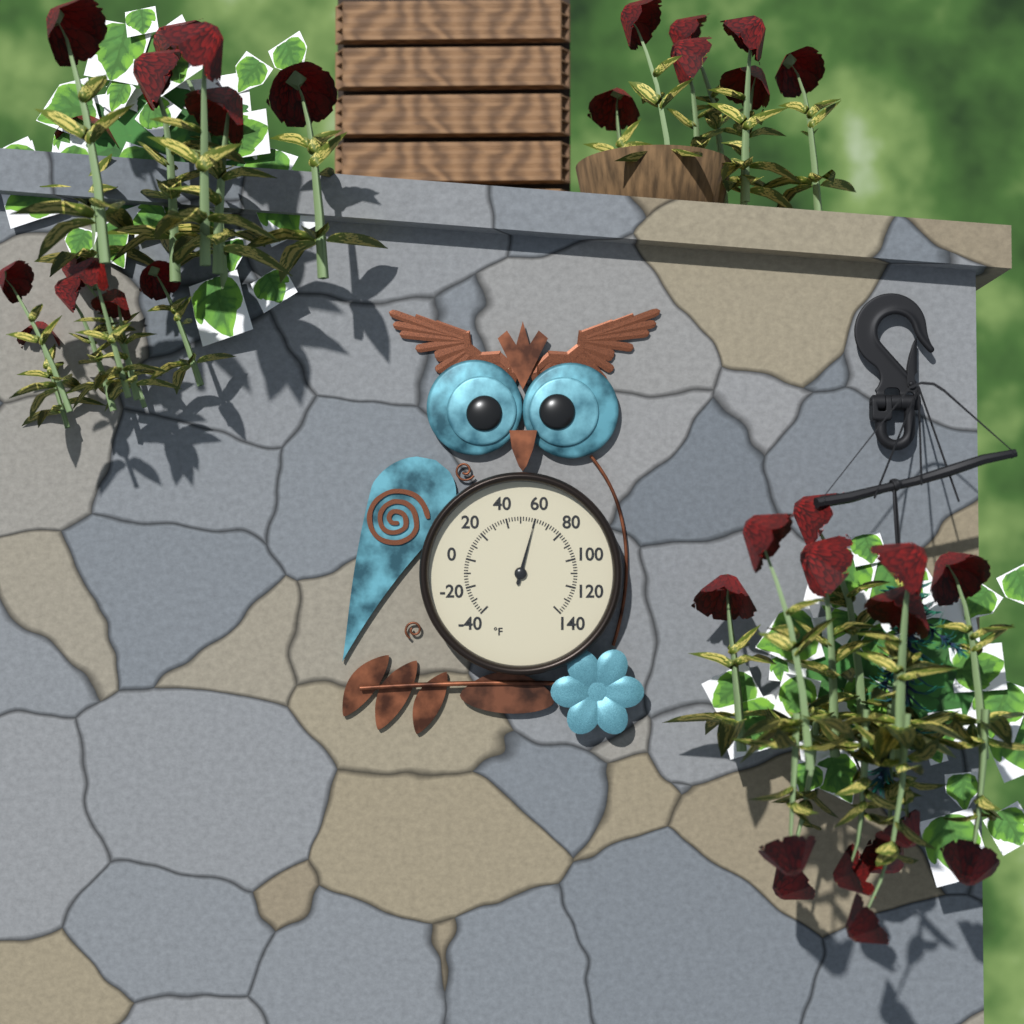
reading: 60 °F
